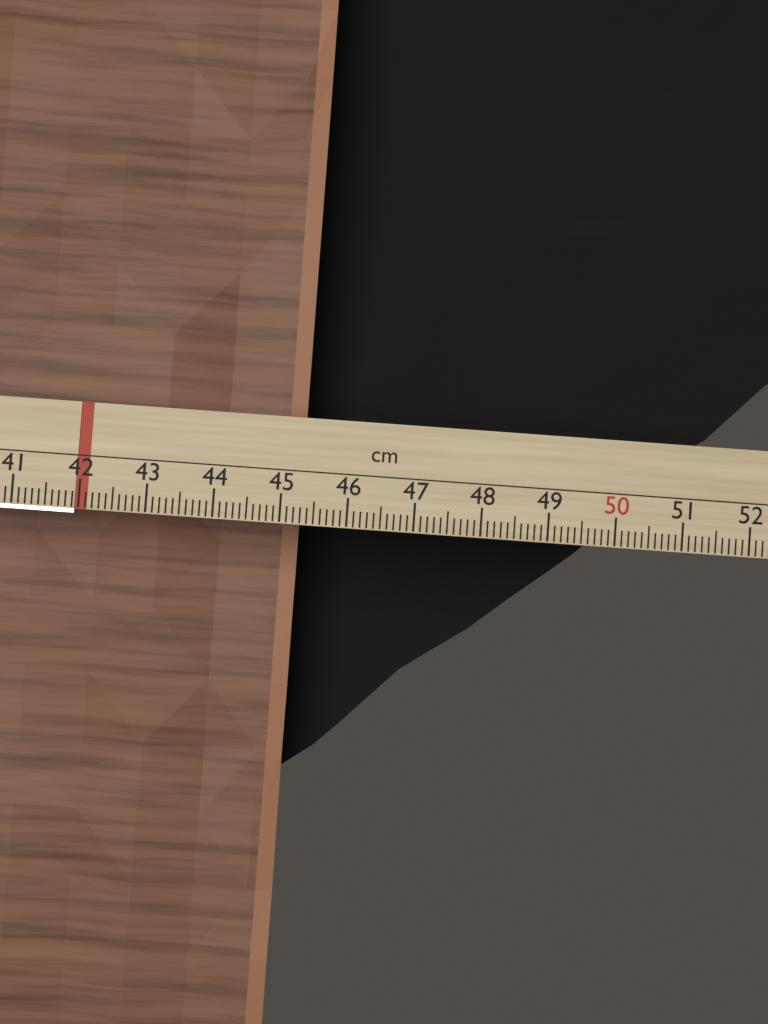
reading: 45.2 cm
